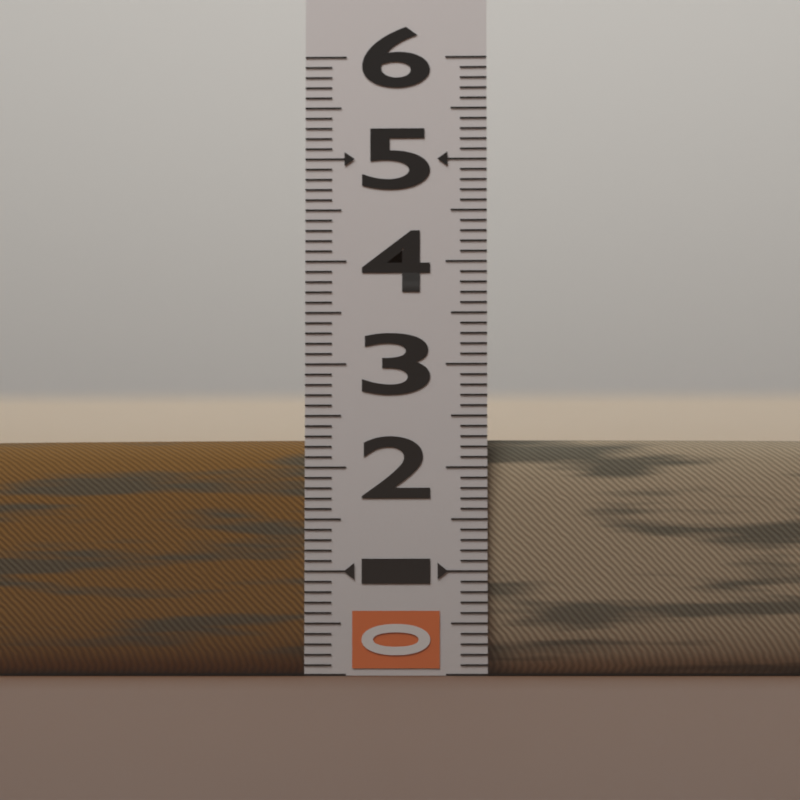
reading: 2.3 (no unit)
